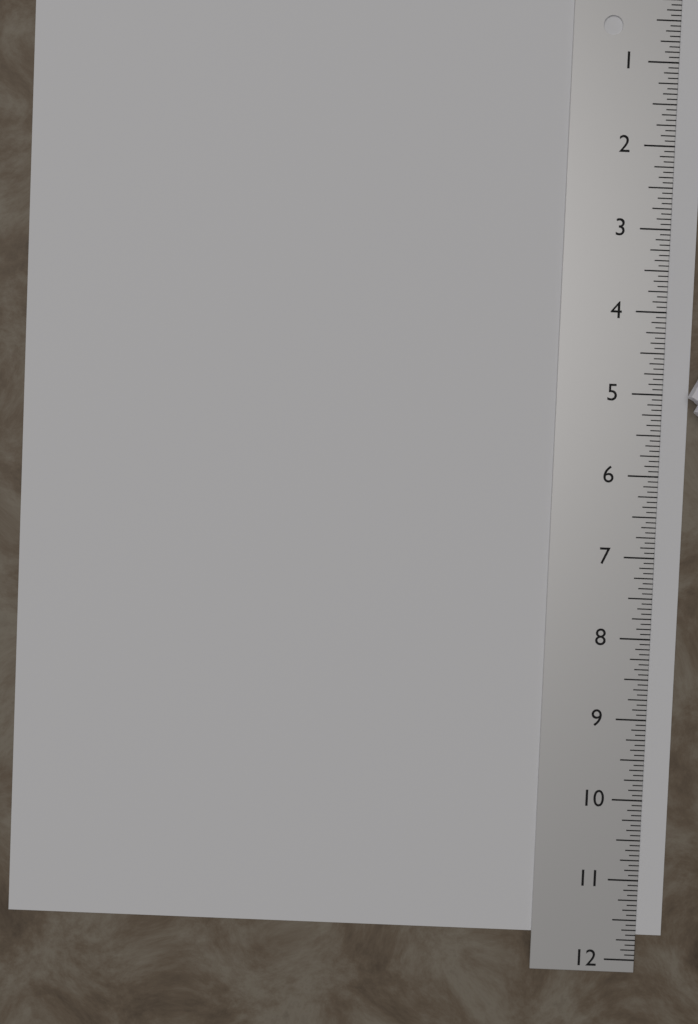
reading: 11.6875 in
